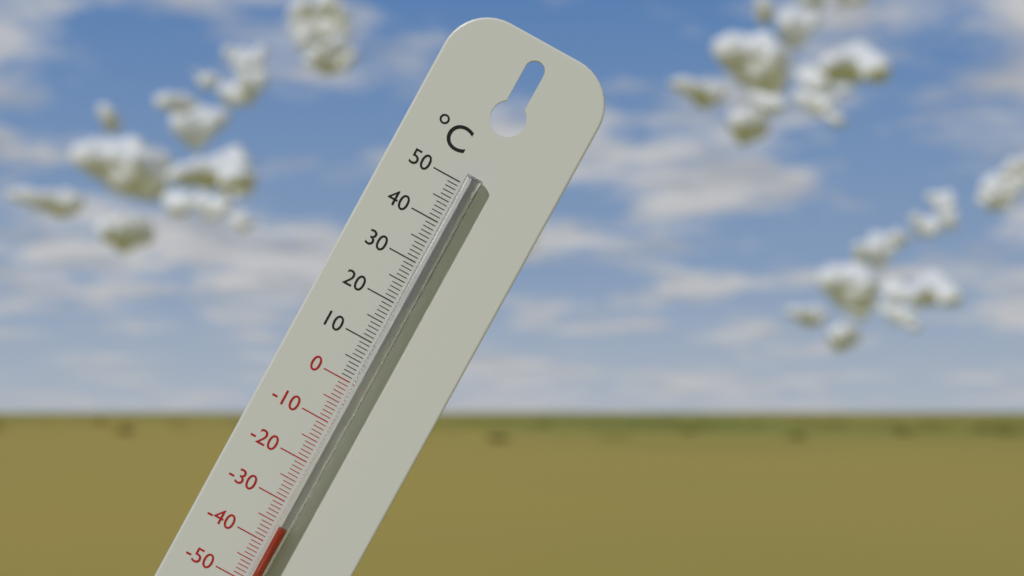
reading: -35 °C
